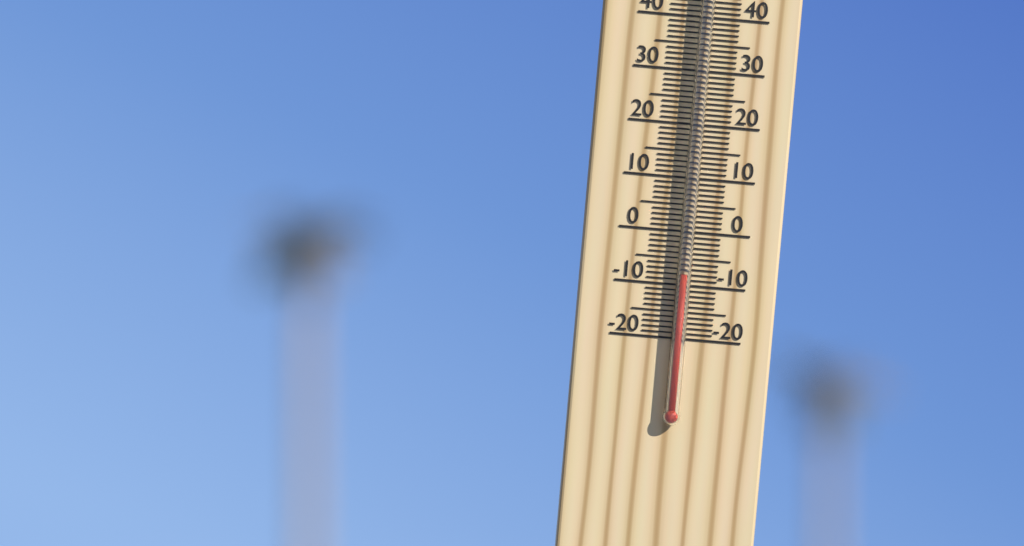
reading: -8 °C
